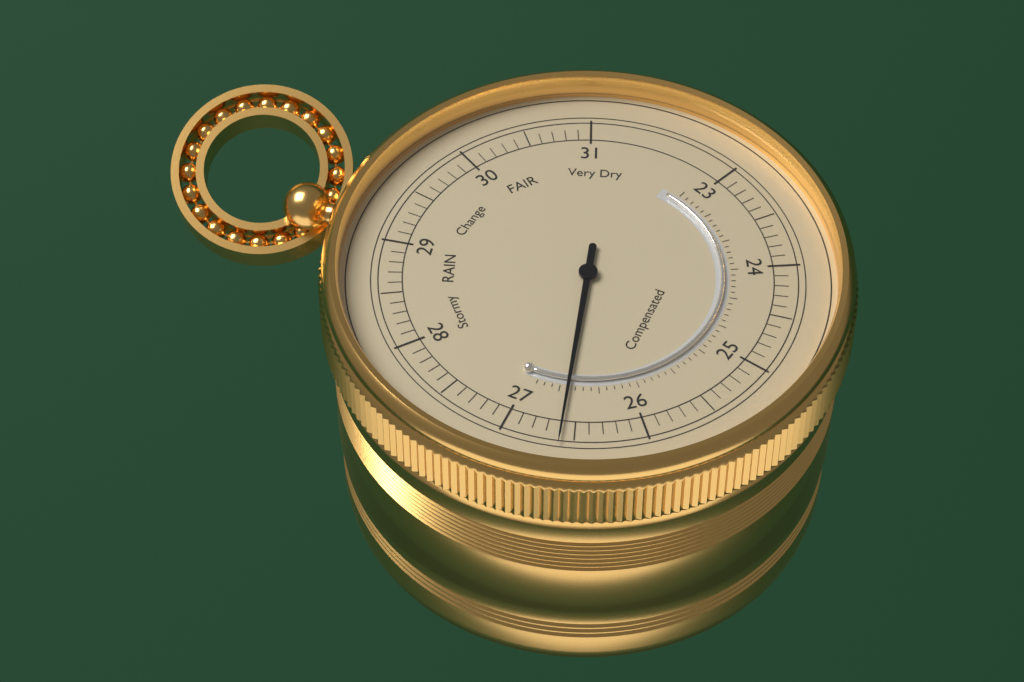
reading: 26.6 (no unit)
